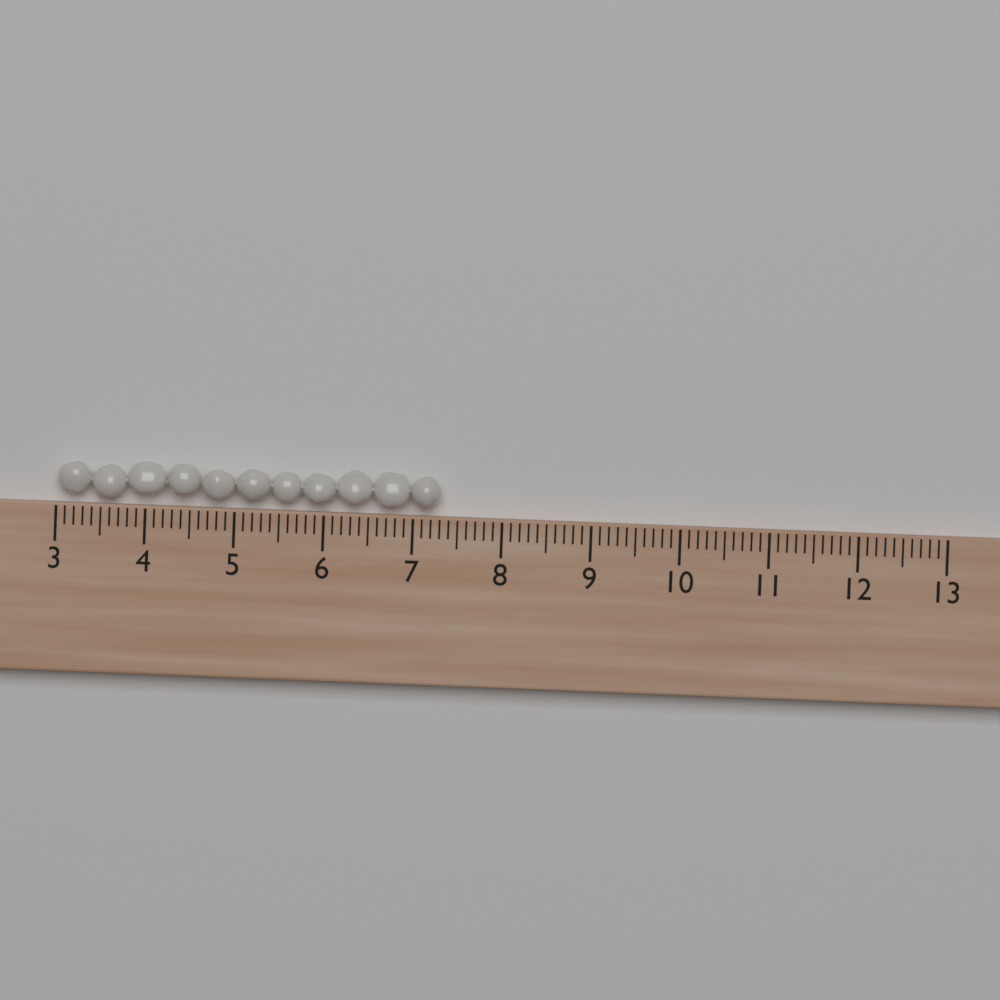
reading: 7.3 (no unit)
